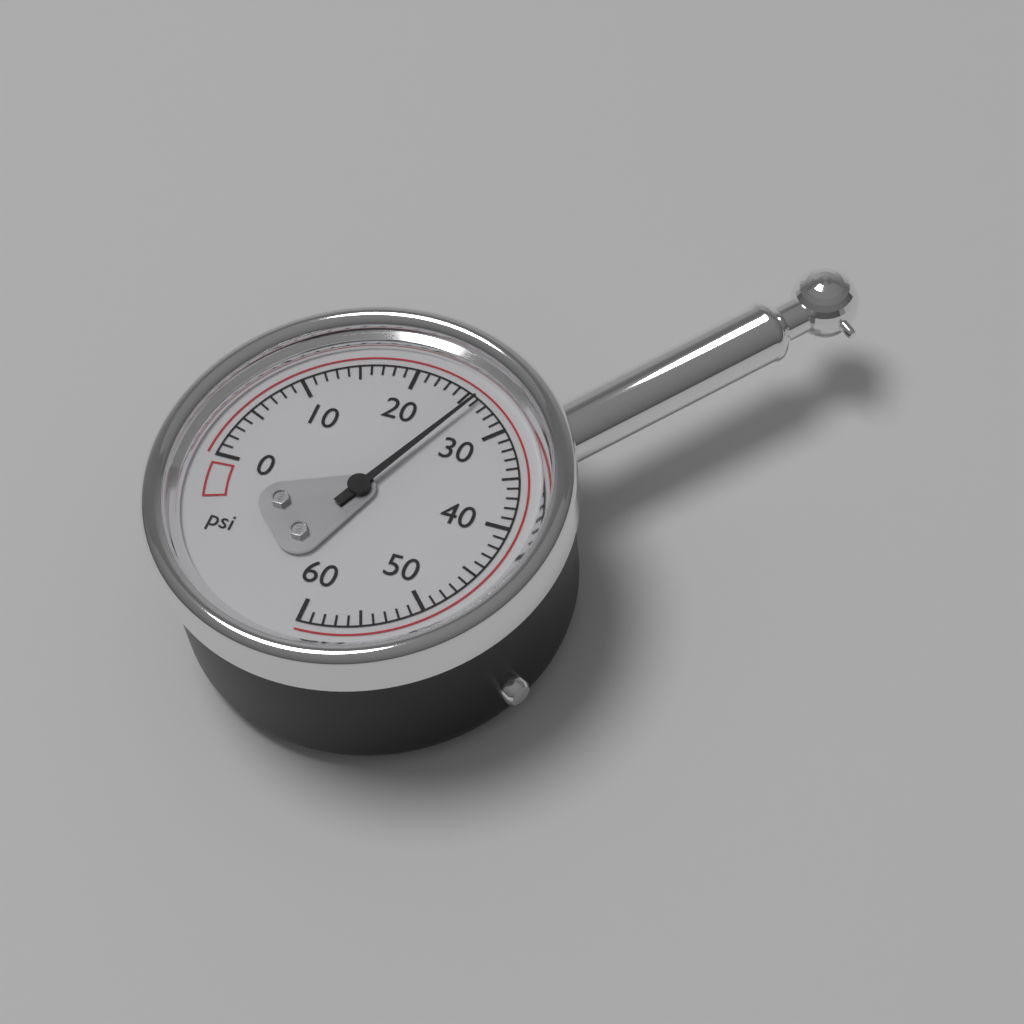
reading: 26 psi
